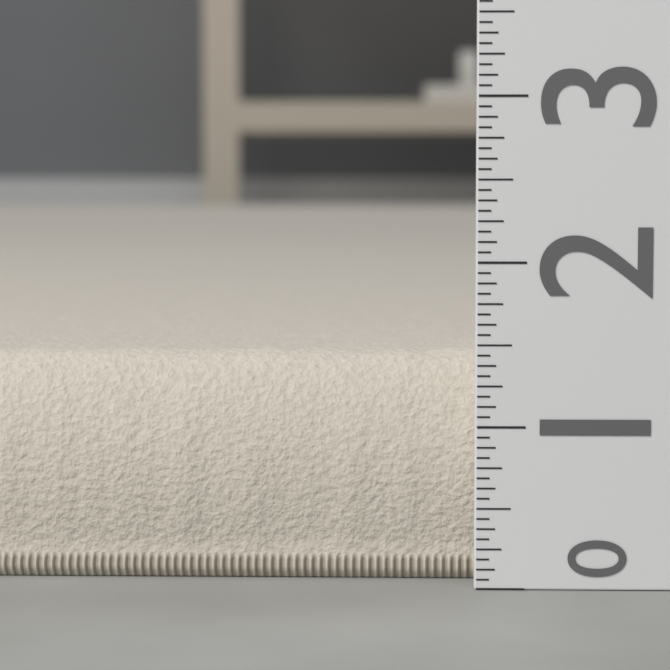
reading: 1.4375 (no unit)
